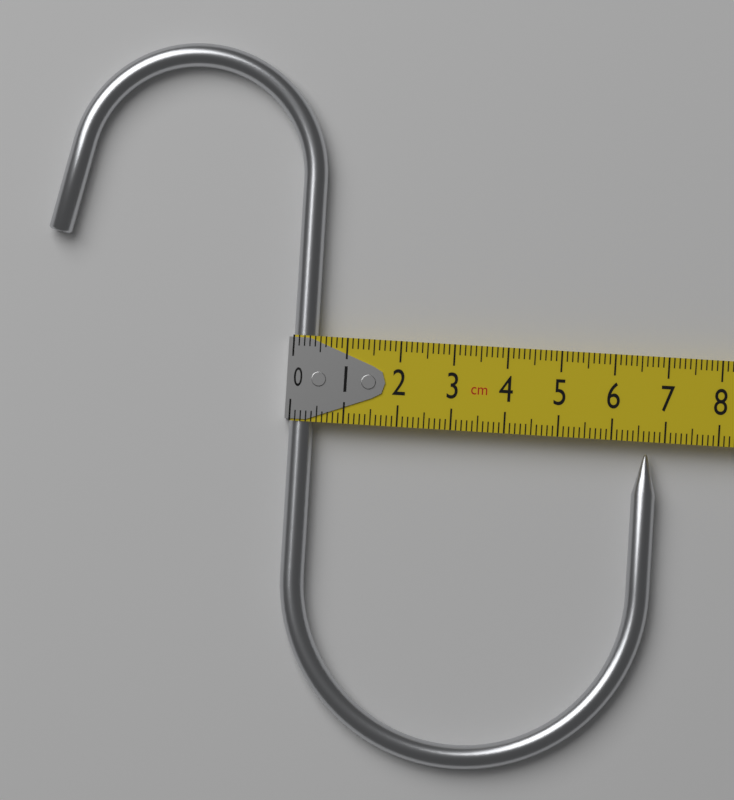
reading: 6.9 cm
